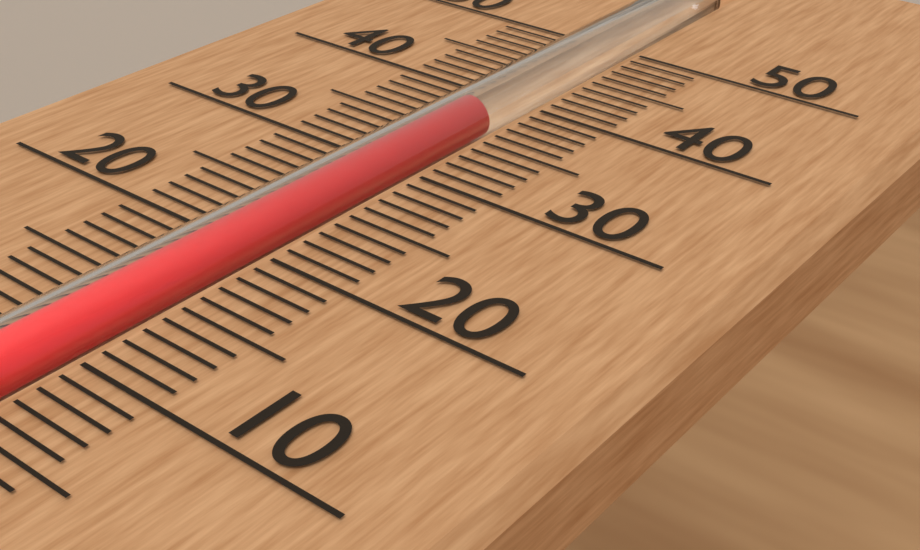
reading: 37 (no unit)
